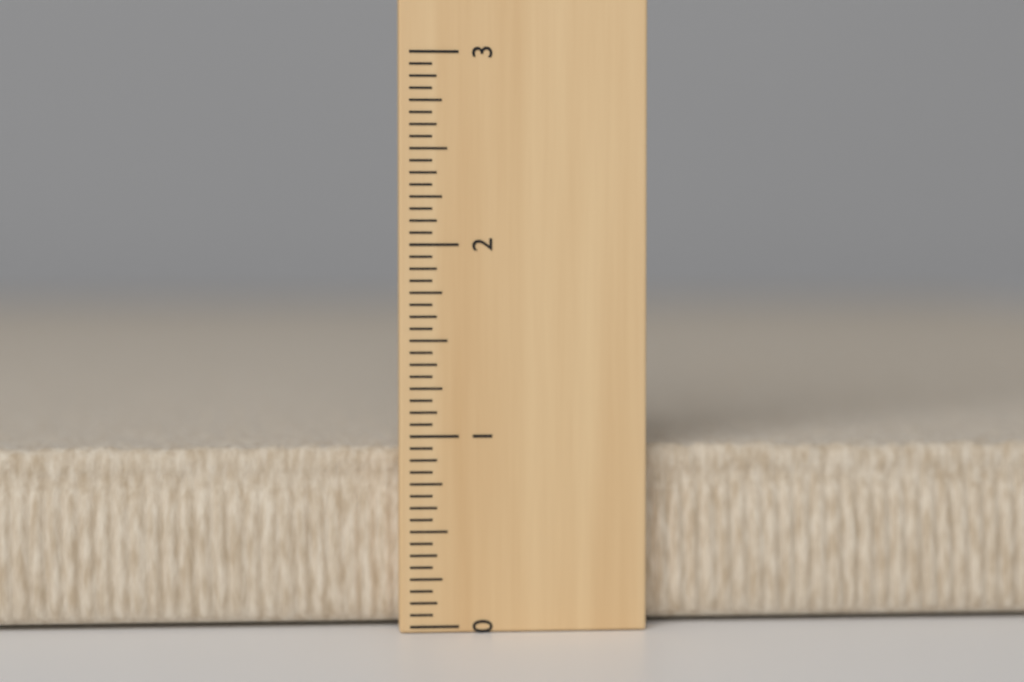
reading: 0.9375 (no unit)
